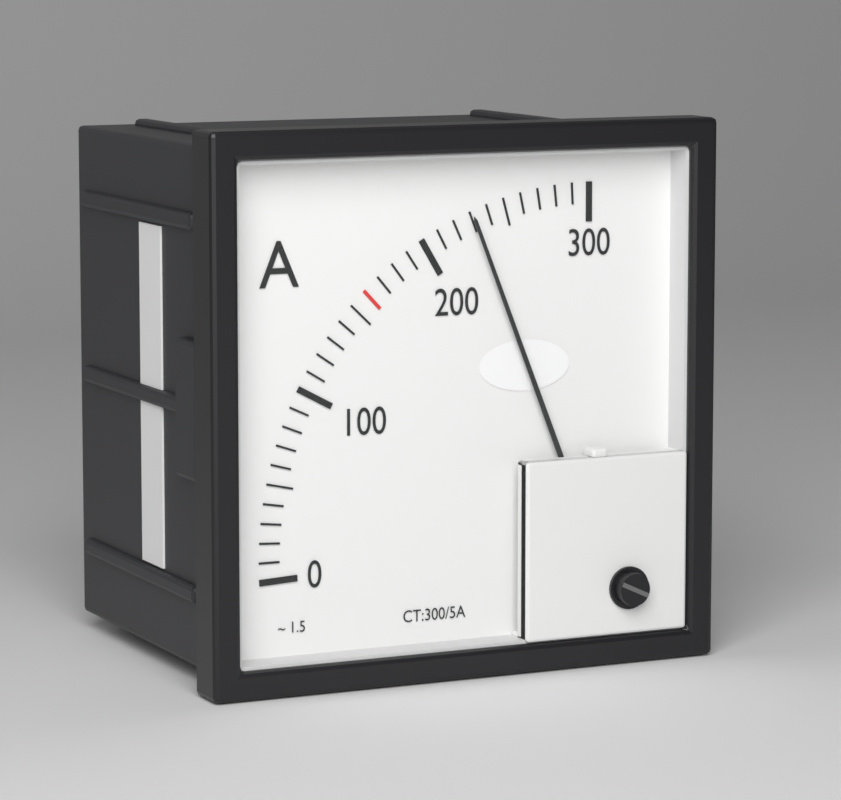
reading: 230 A
